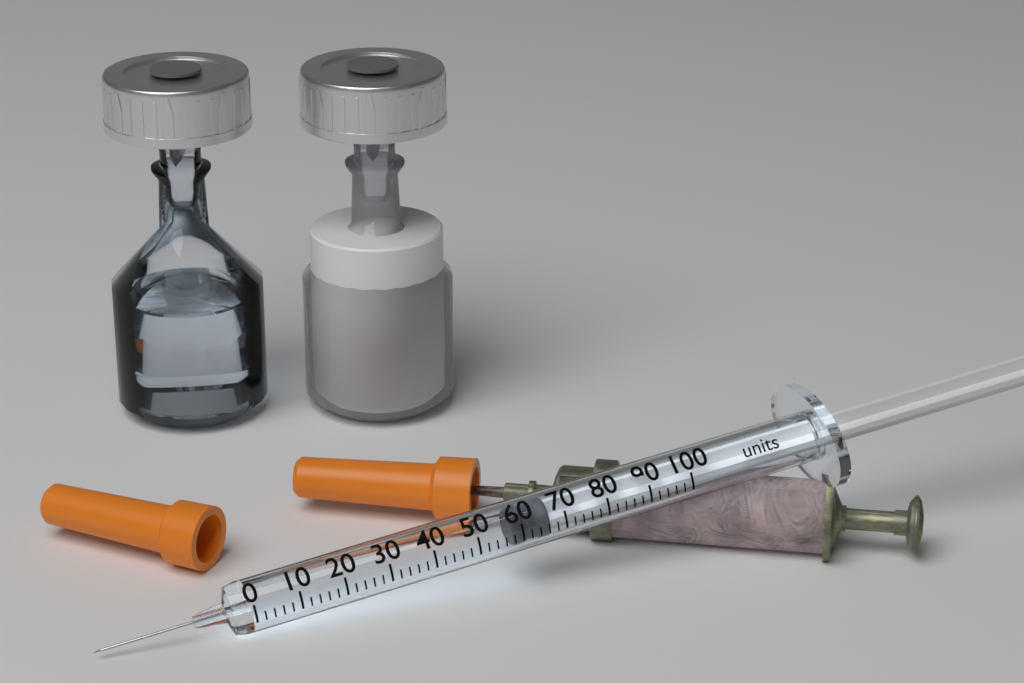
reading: 58 units
